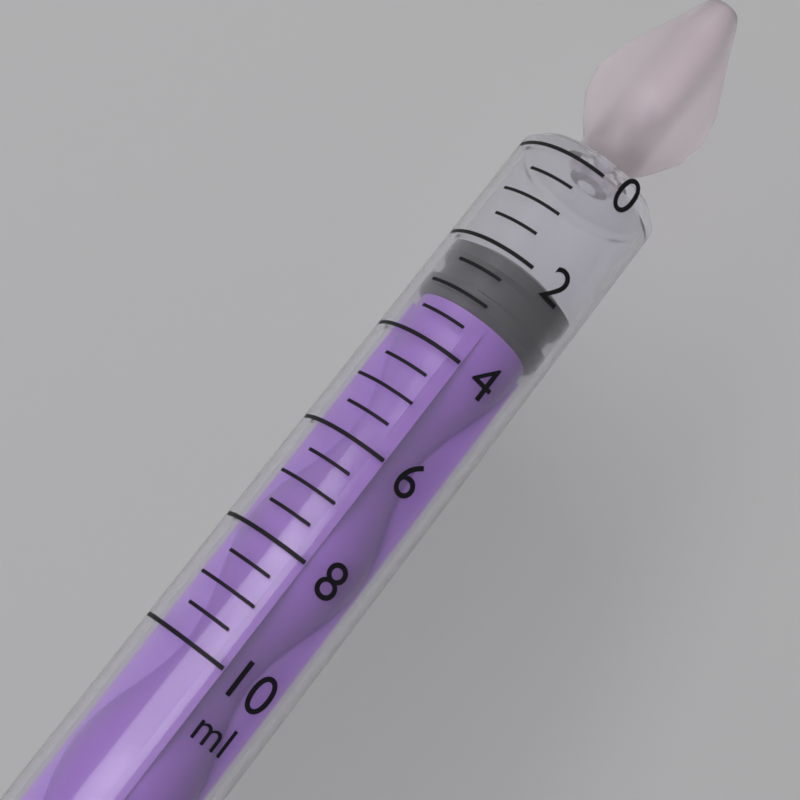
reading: 2.0 ml
